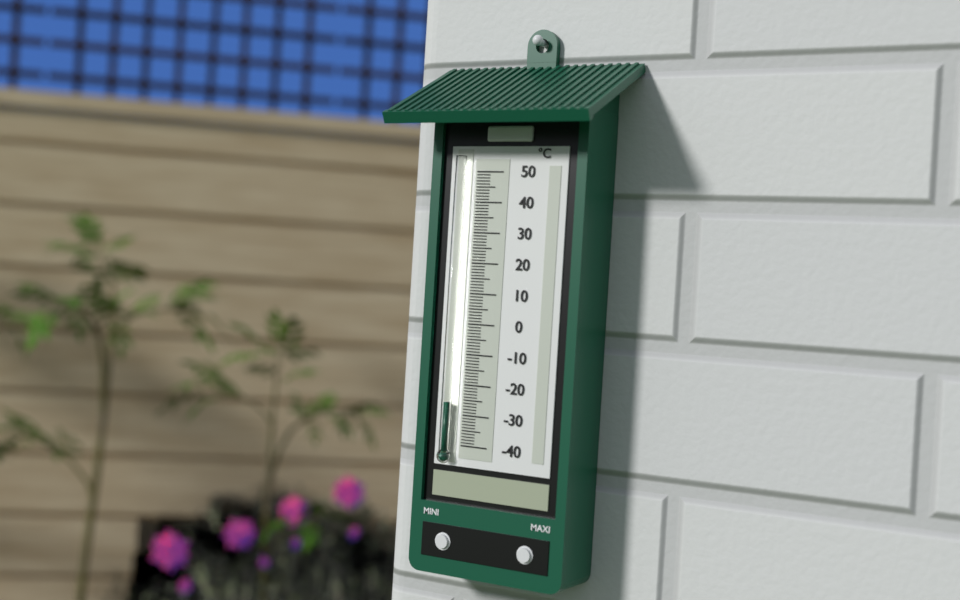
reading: -26 °C
